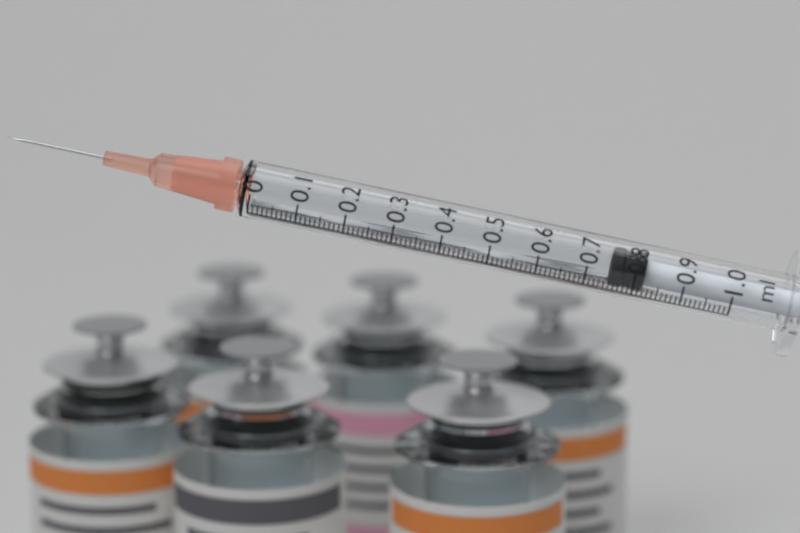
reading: 0.75 ml
